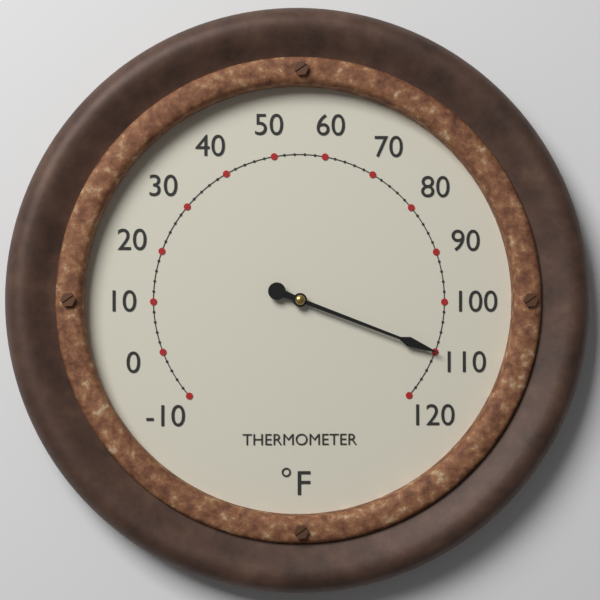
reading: 110 °F
